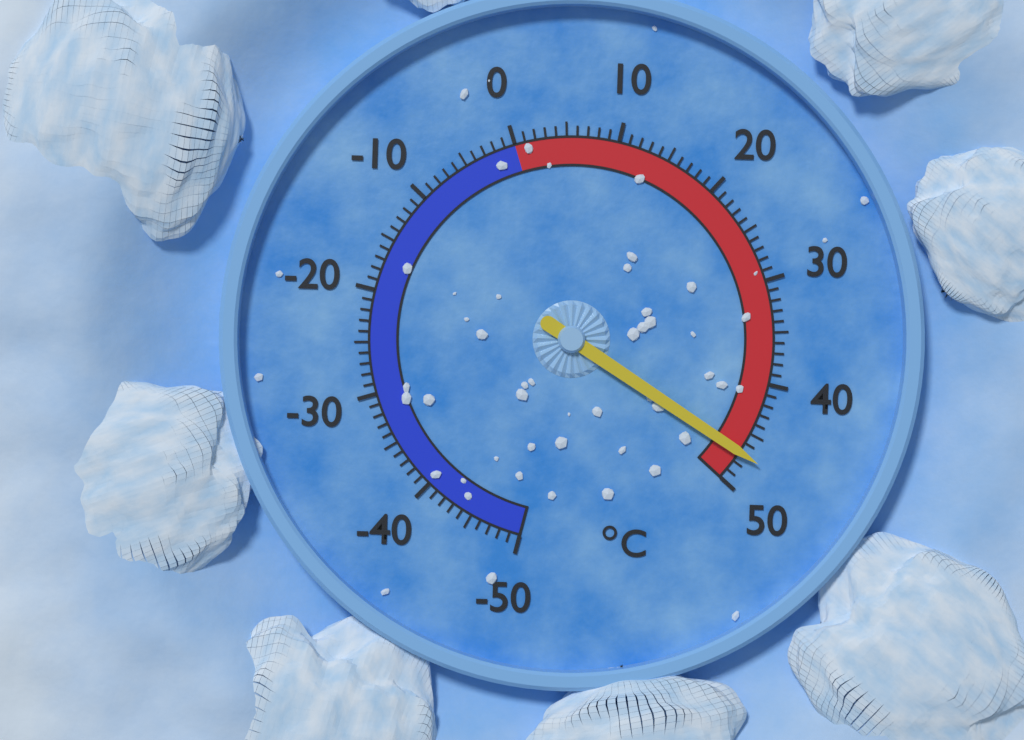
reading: 47 °C
